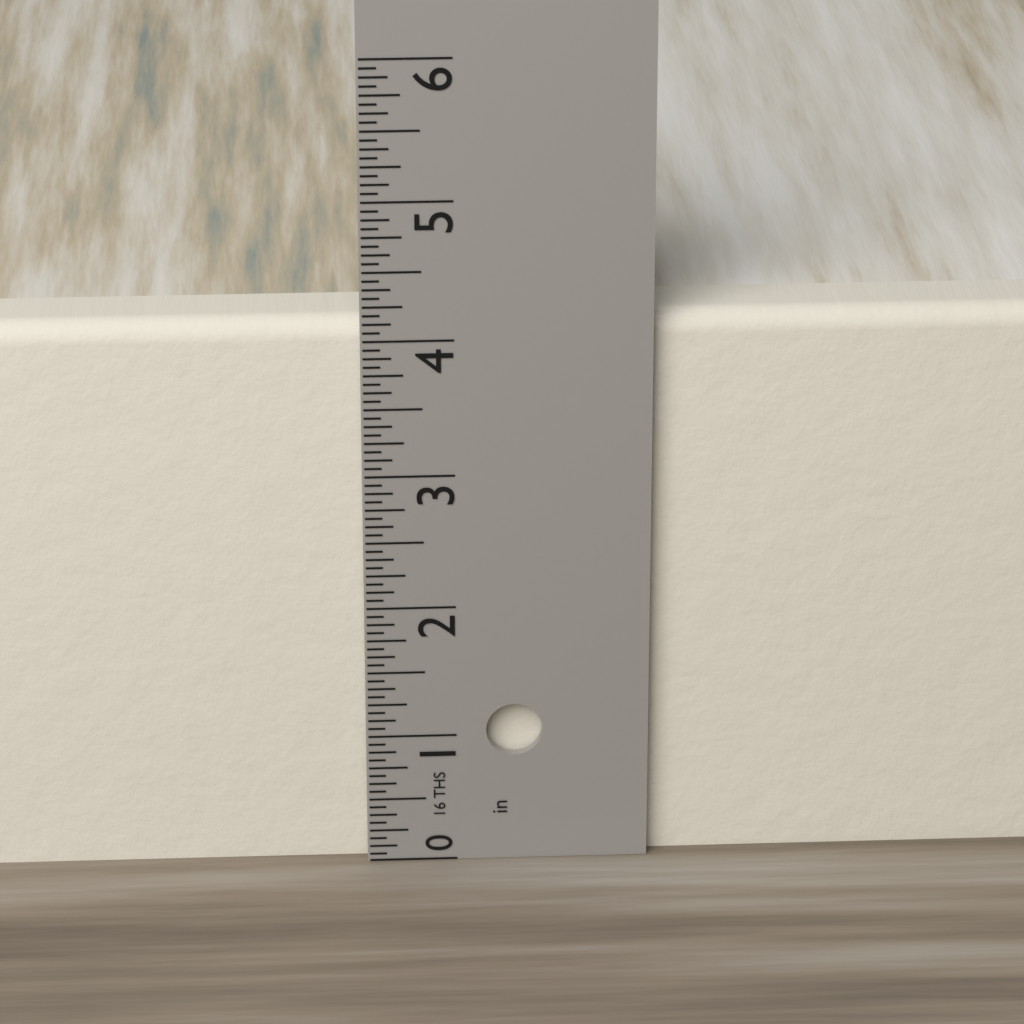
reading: 4.1250 in
